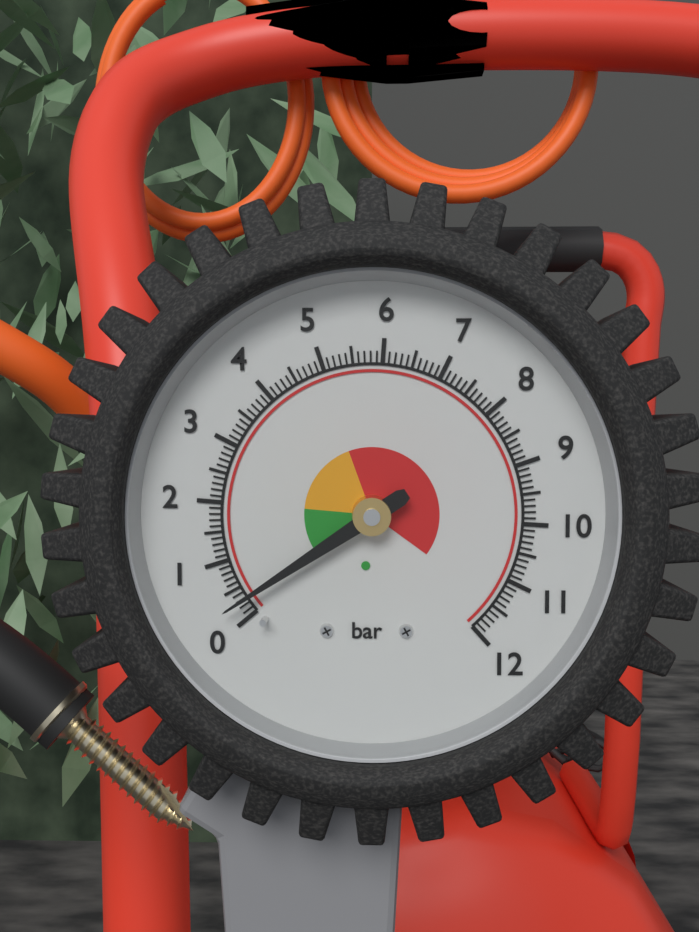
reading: 0.3 bar
